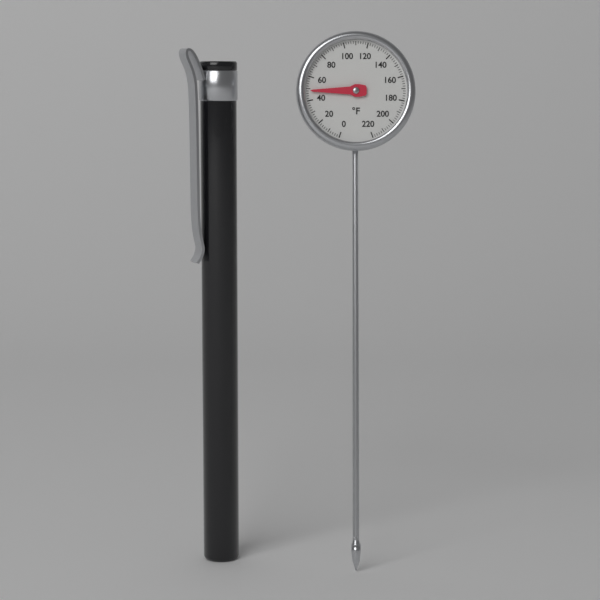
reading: 48 °F
